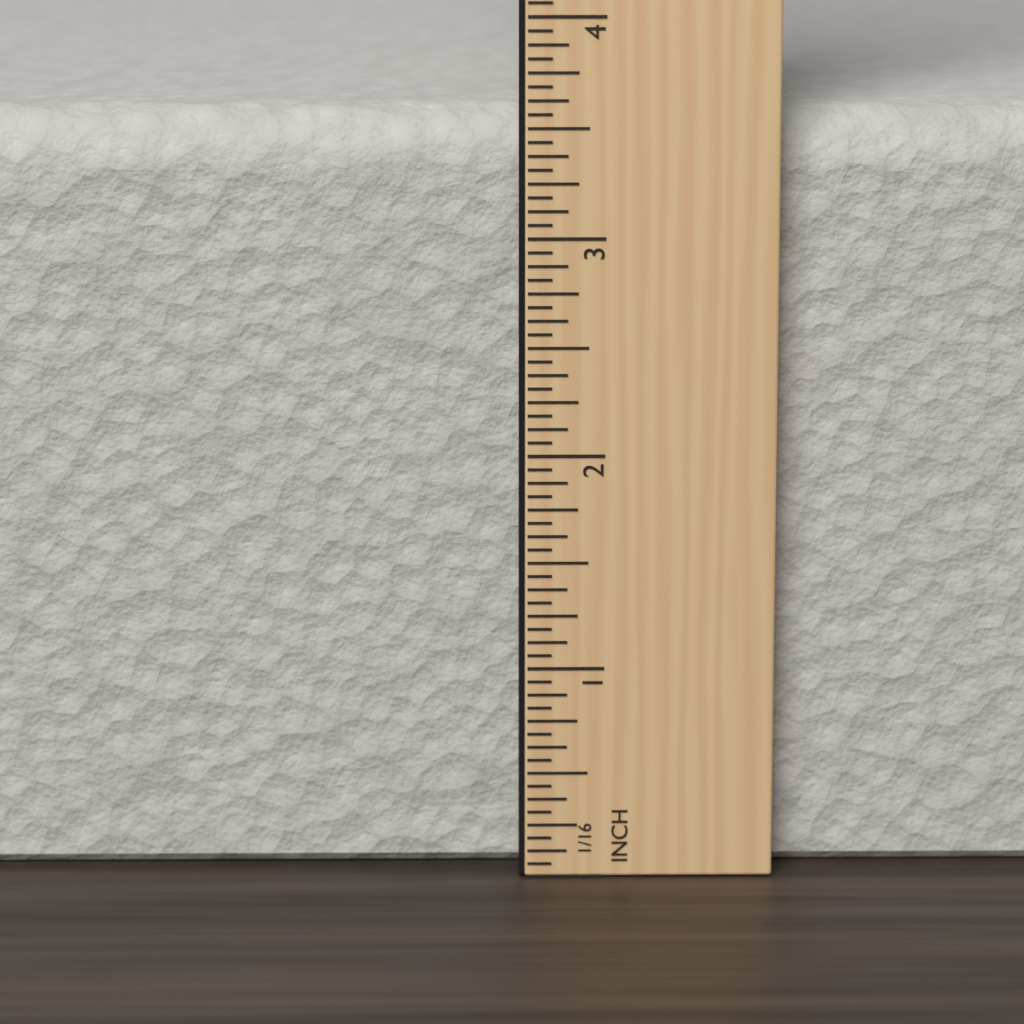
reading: 3.5625 in
